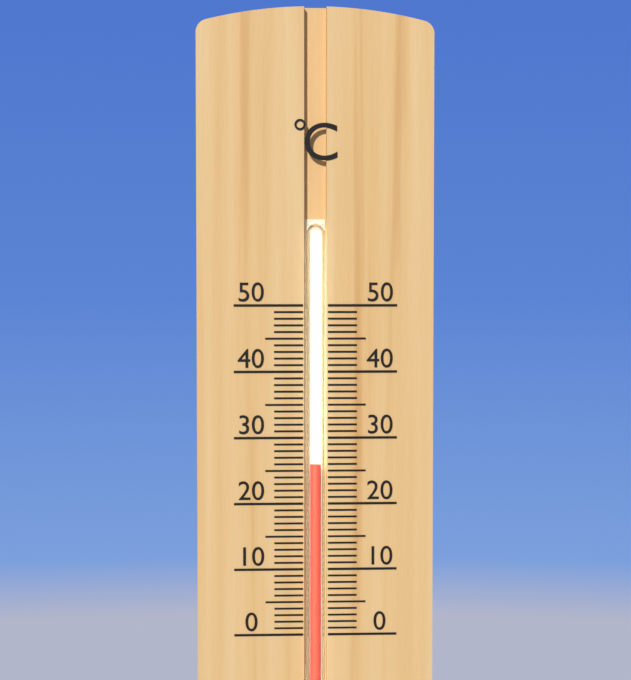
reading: 26 °C
